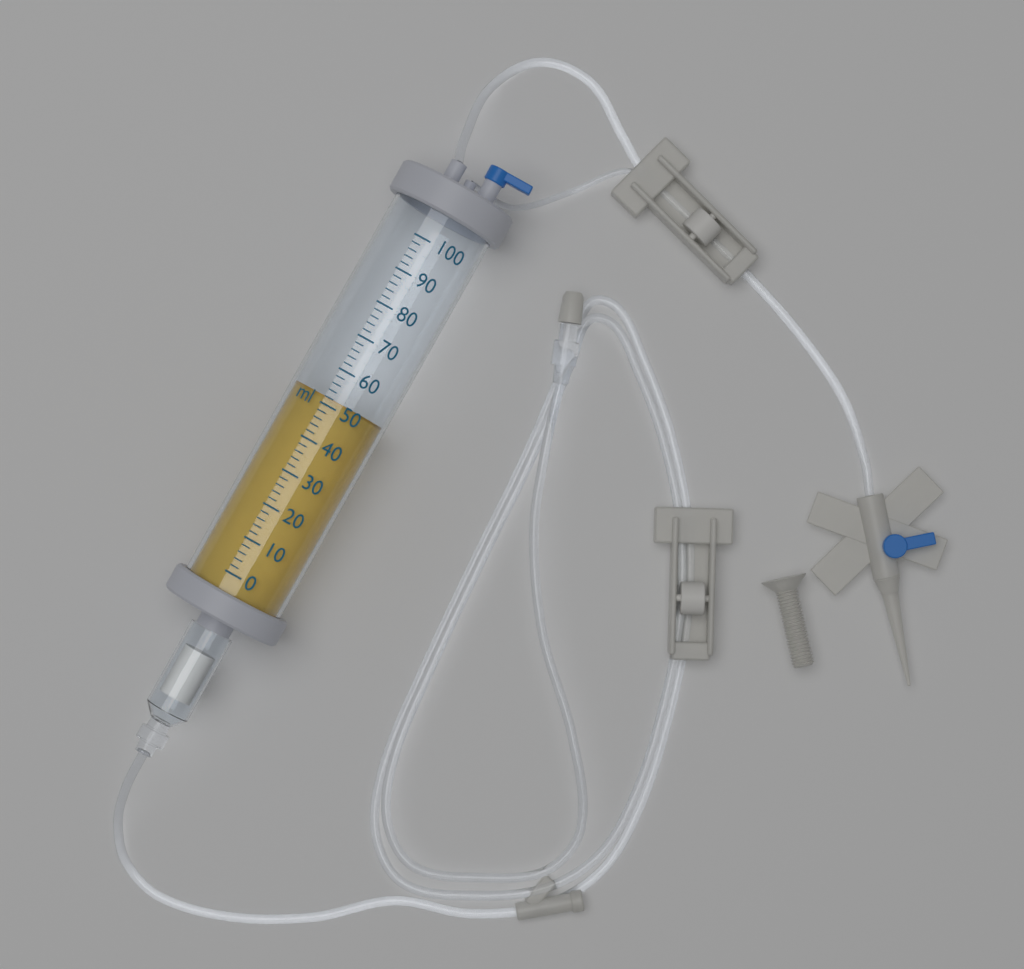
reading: 52 ml
